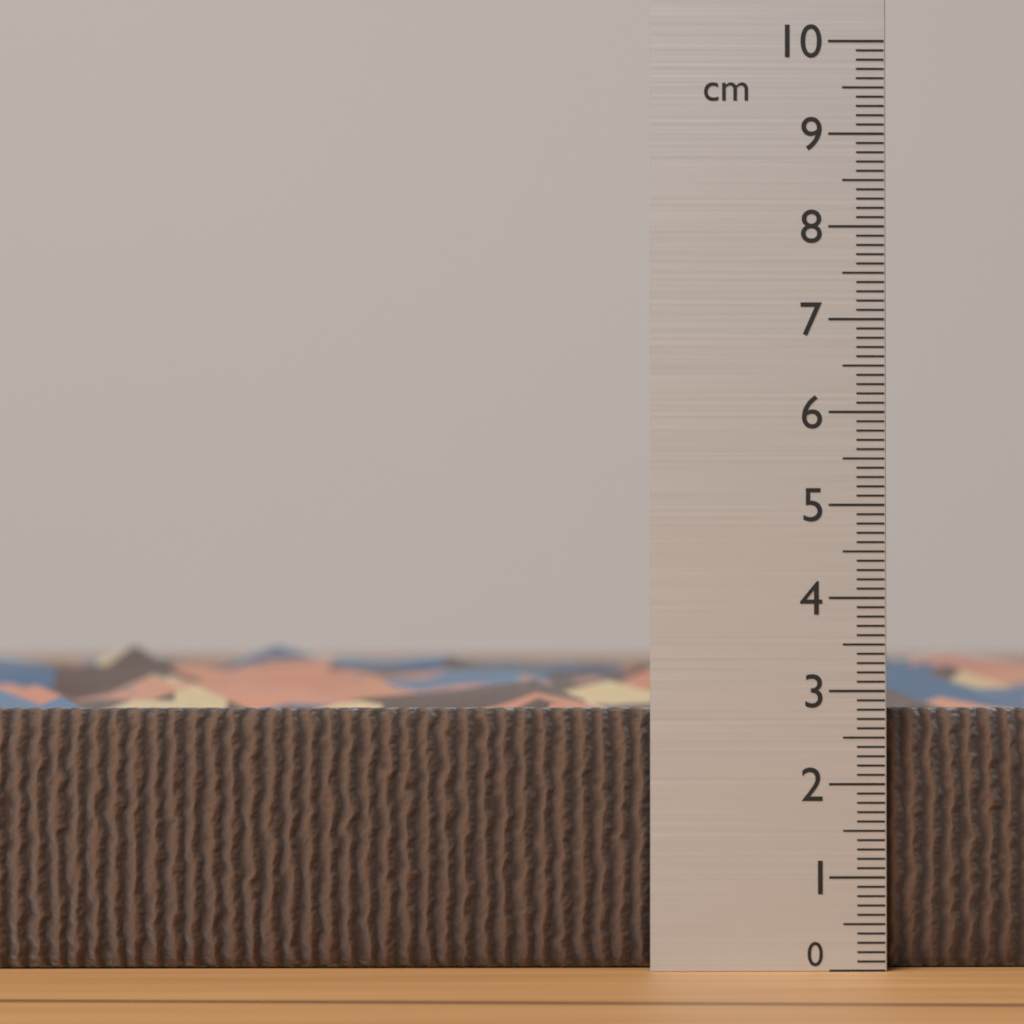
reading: 2.8 cm
